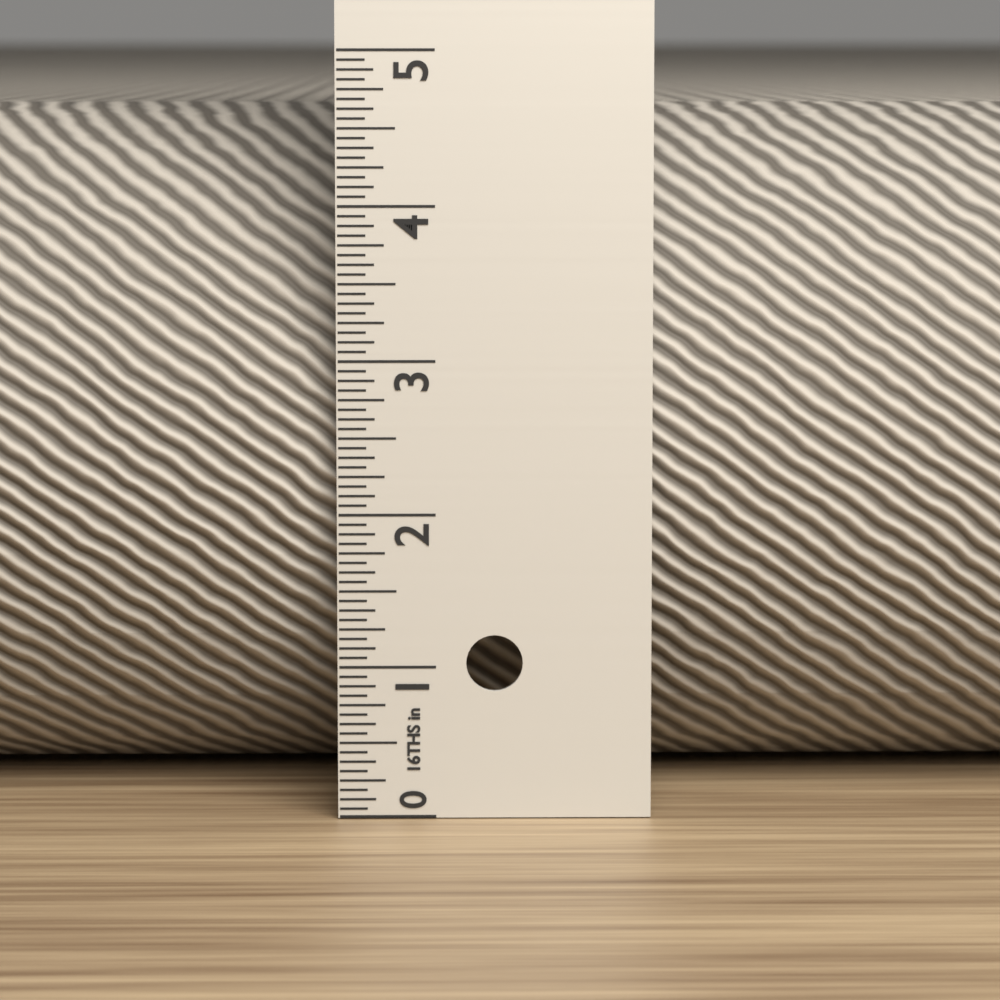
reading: 4.6250 in
